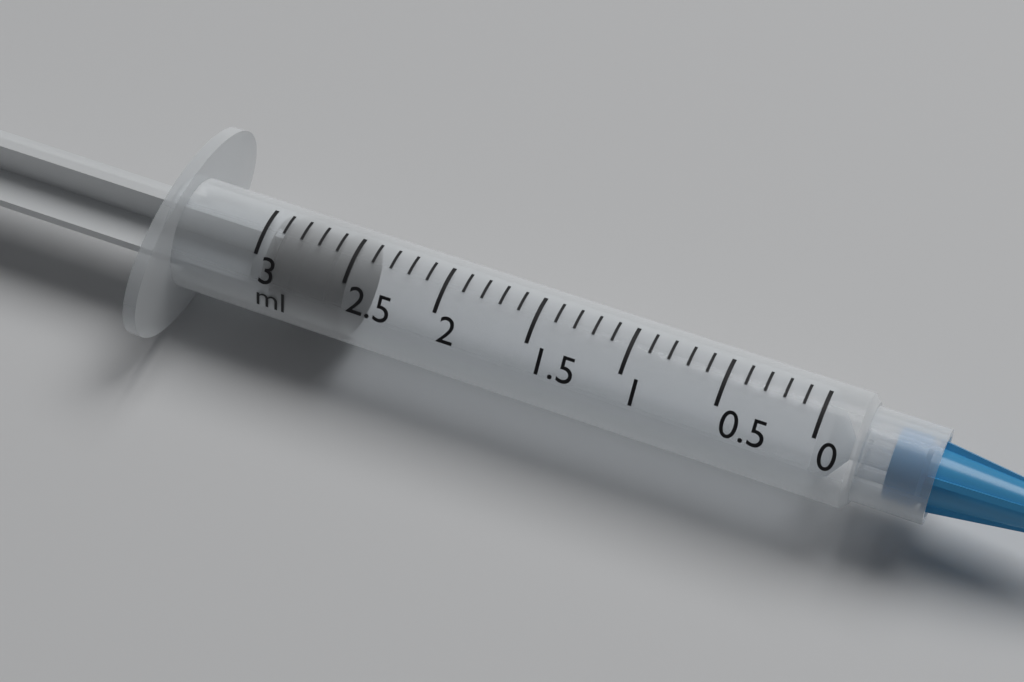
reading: 2.5 ml
